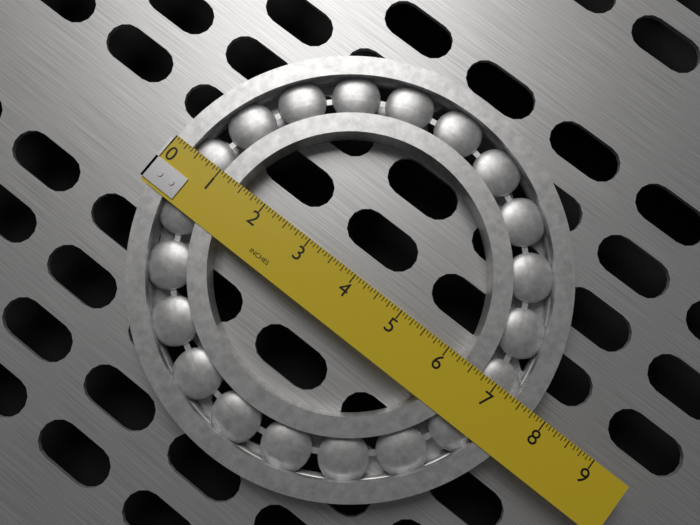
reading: 7.7500 in
